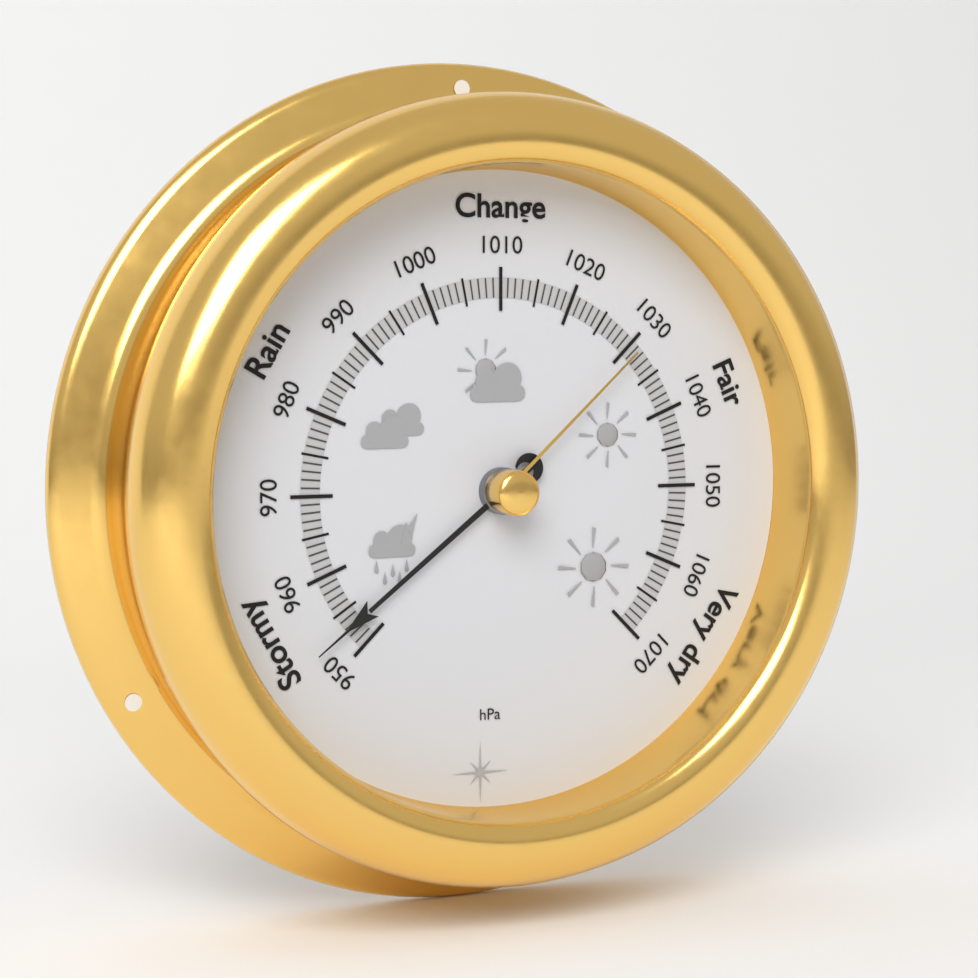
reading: 953 hPa
